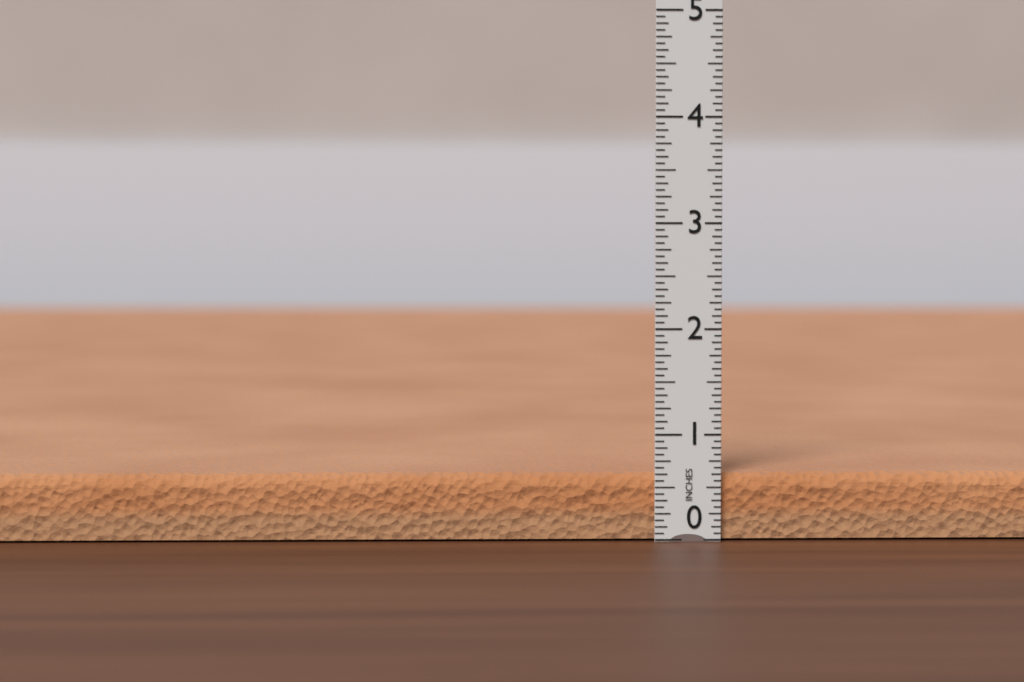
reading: 0.6250 in
